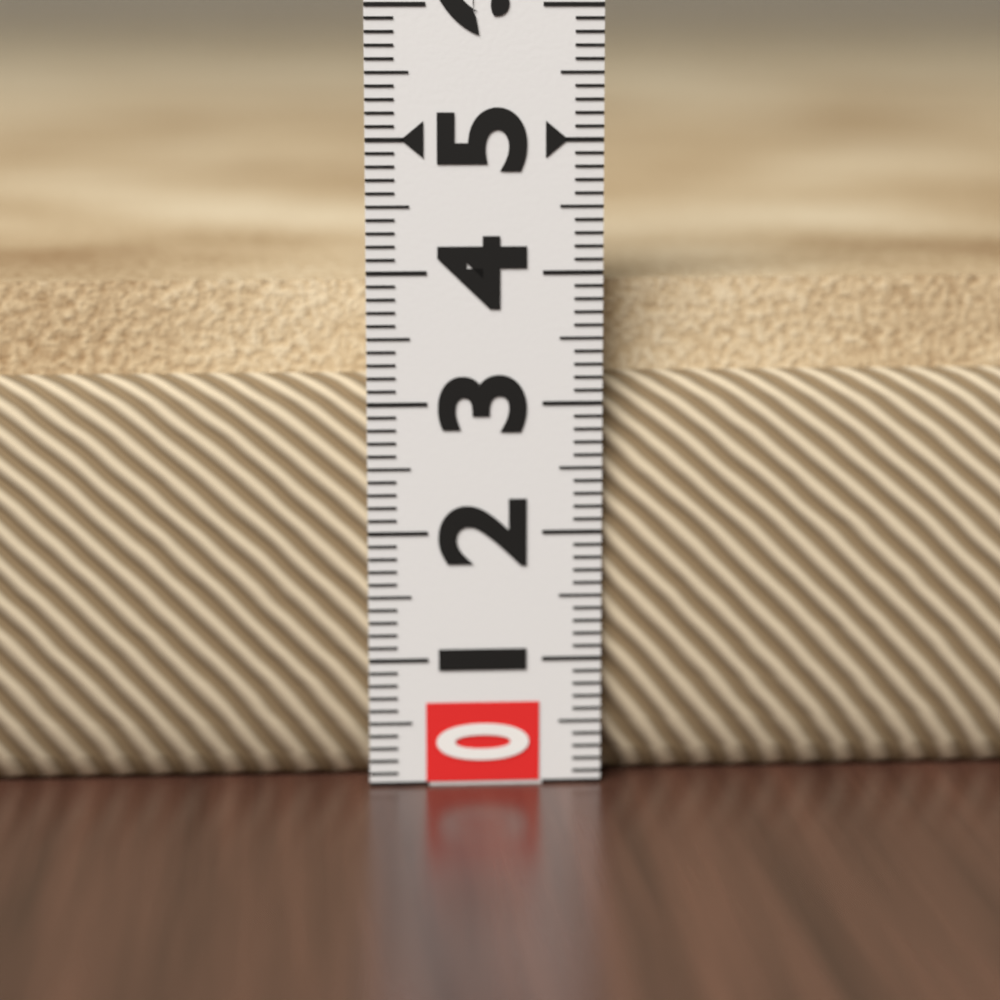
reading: 3.9 (no unit)
